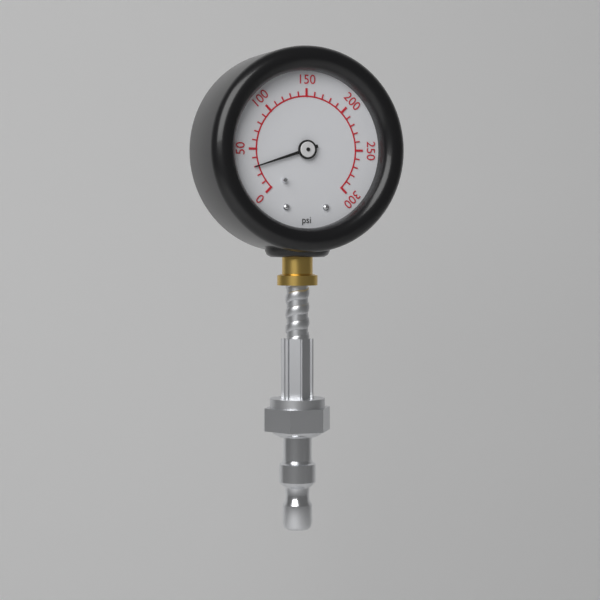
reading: 30 psi
